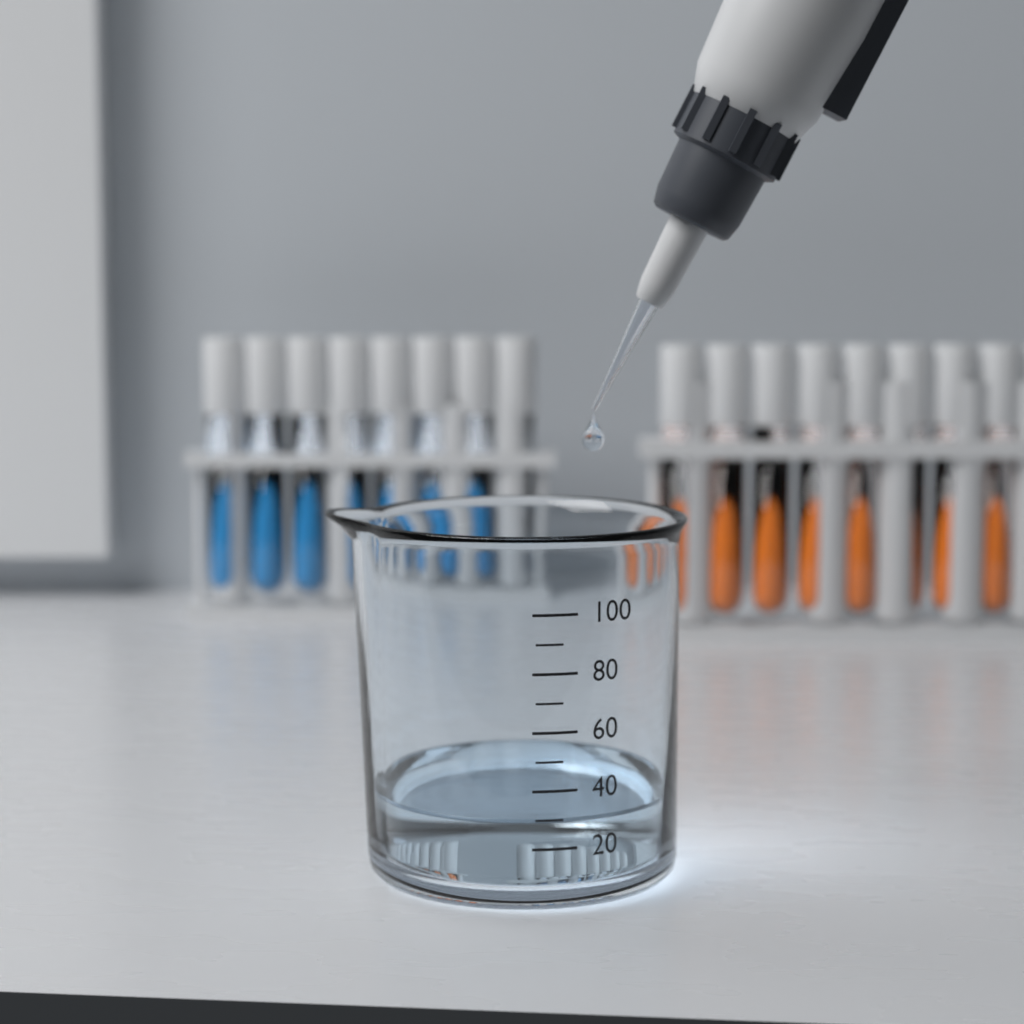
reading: 30 (no unit)
